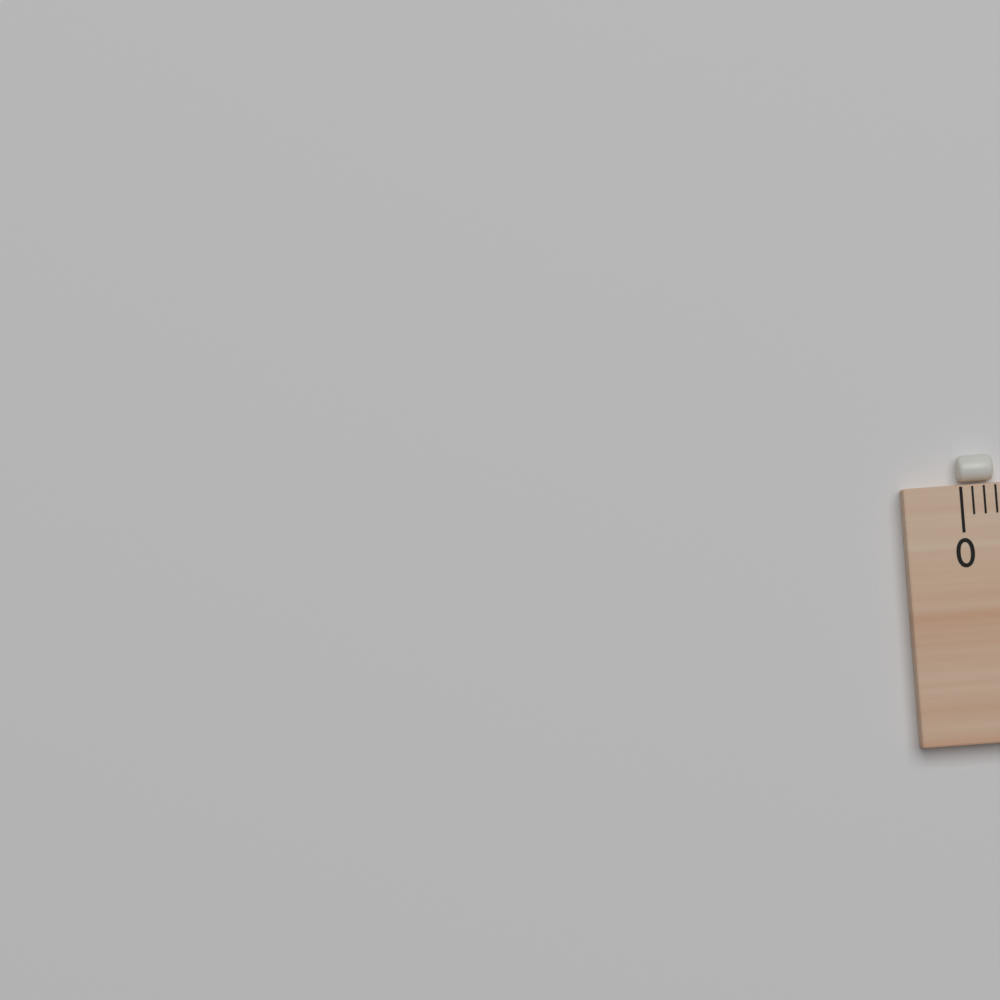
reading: 0.3 cm
